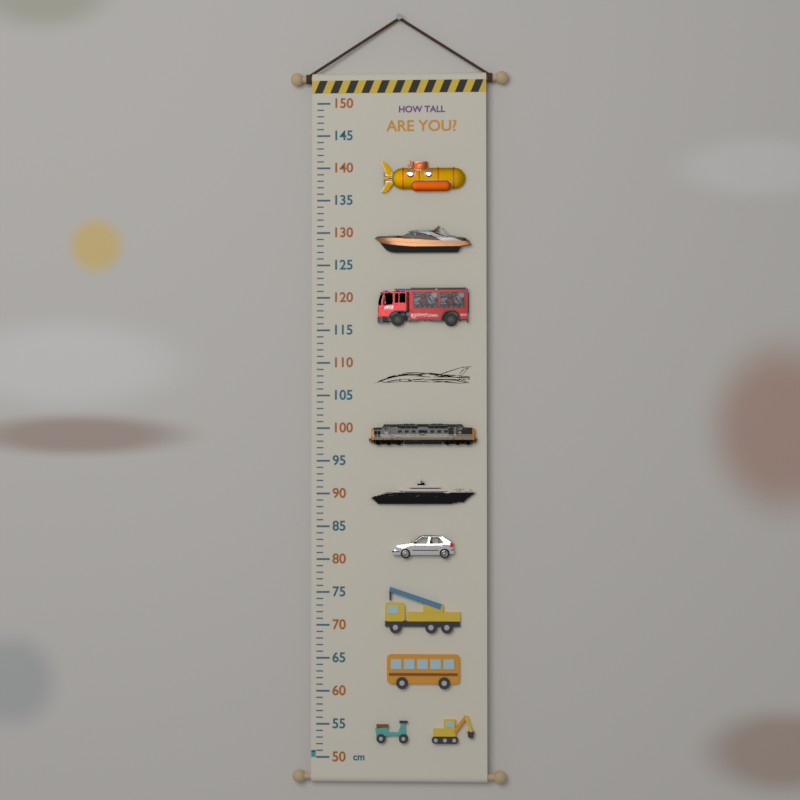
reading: 51 cm
